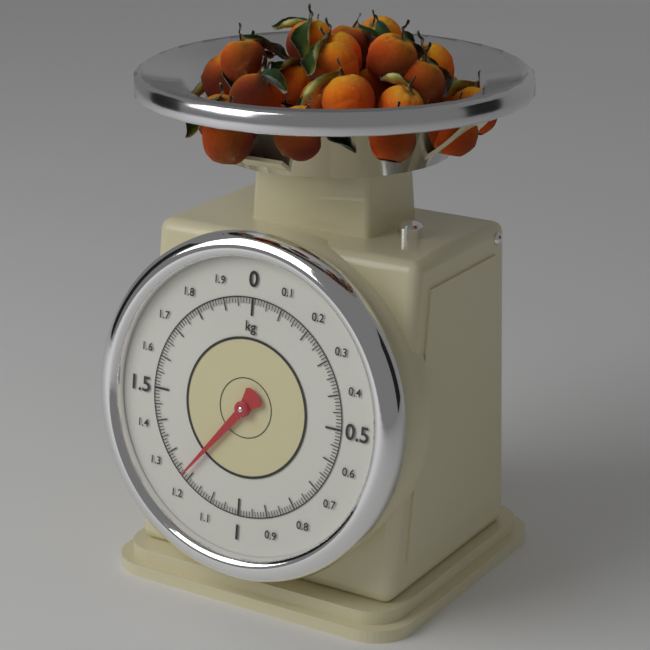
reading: 1.22 kg
